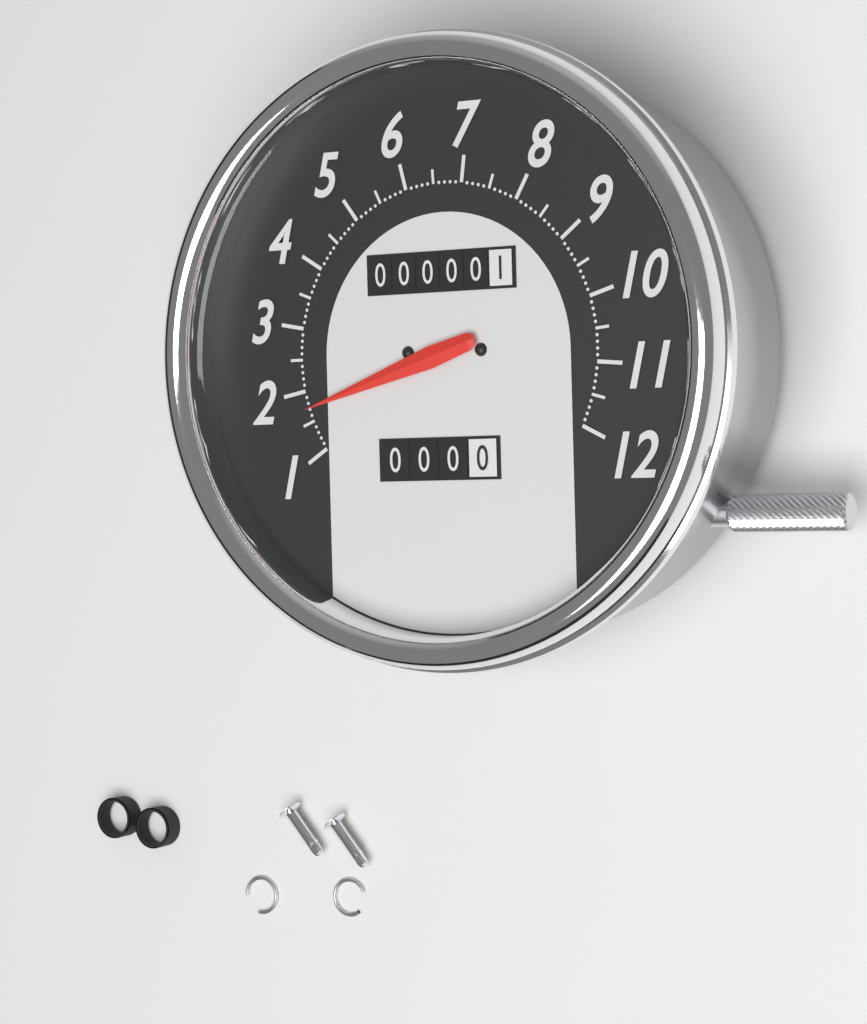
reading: 1.7 (no unit)
